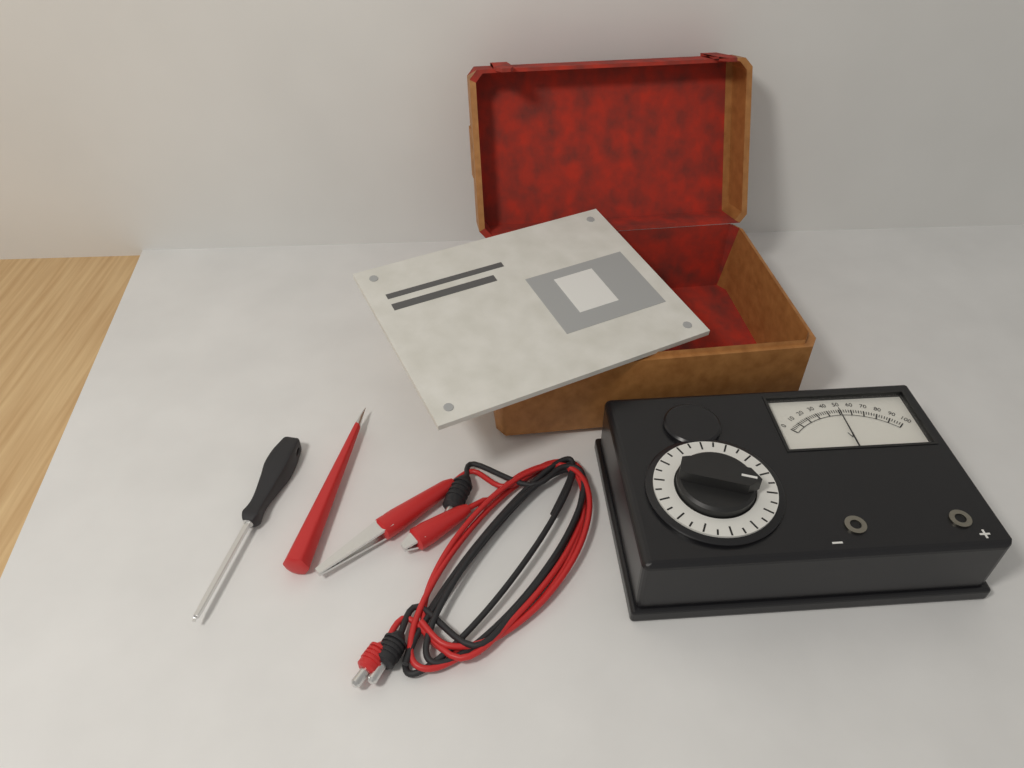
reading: 50 V
